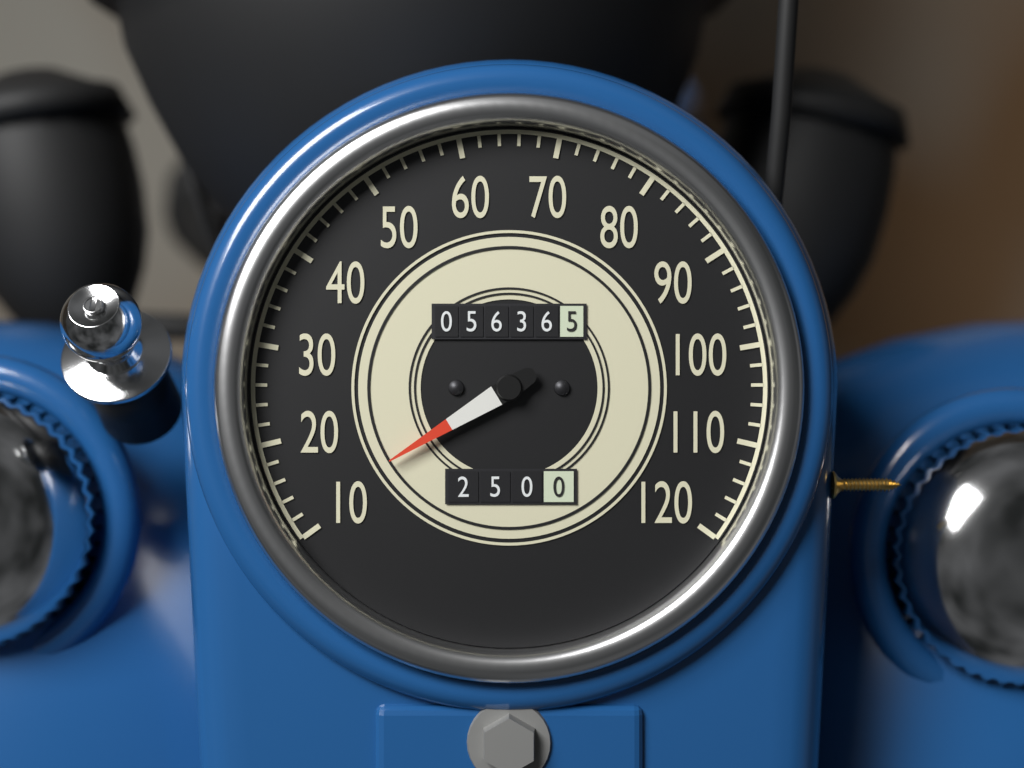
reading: 12 (no unit)
